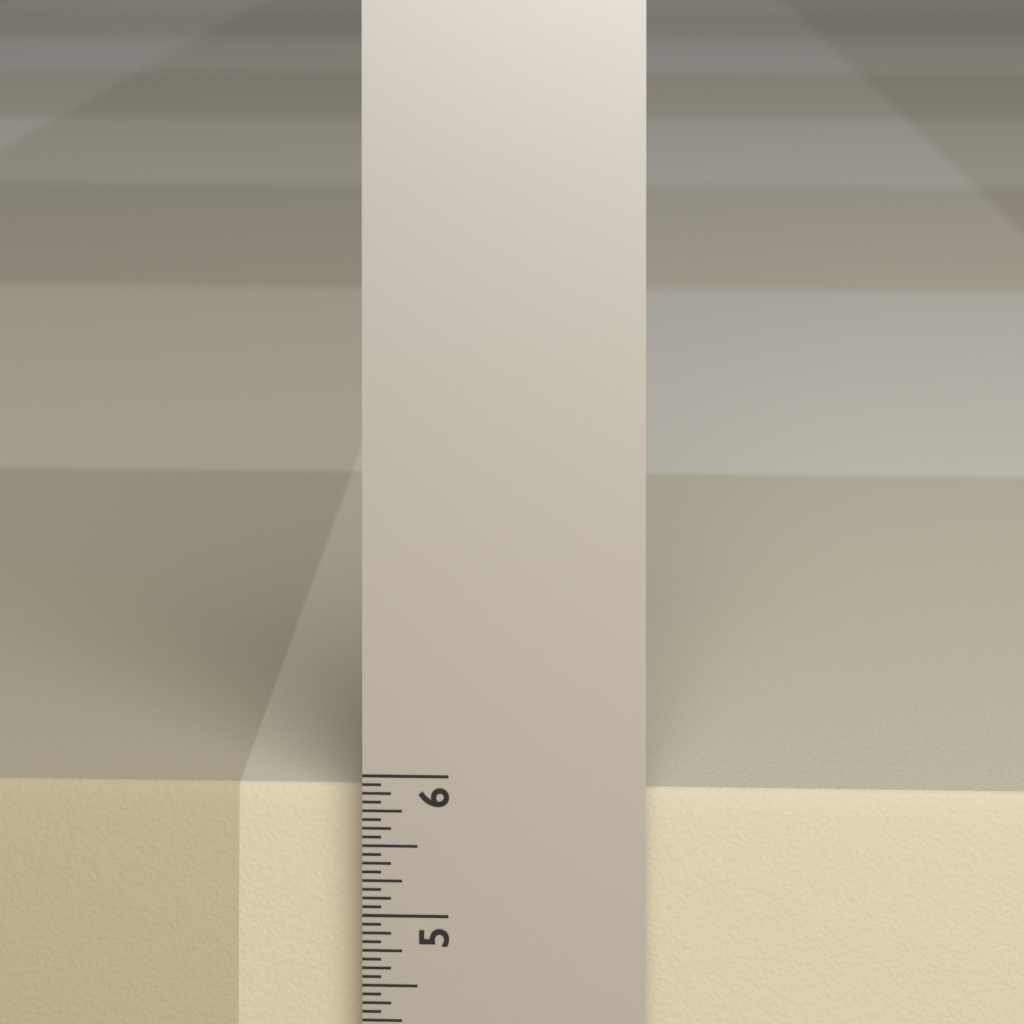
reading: 5.8125 in
